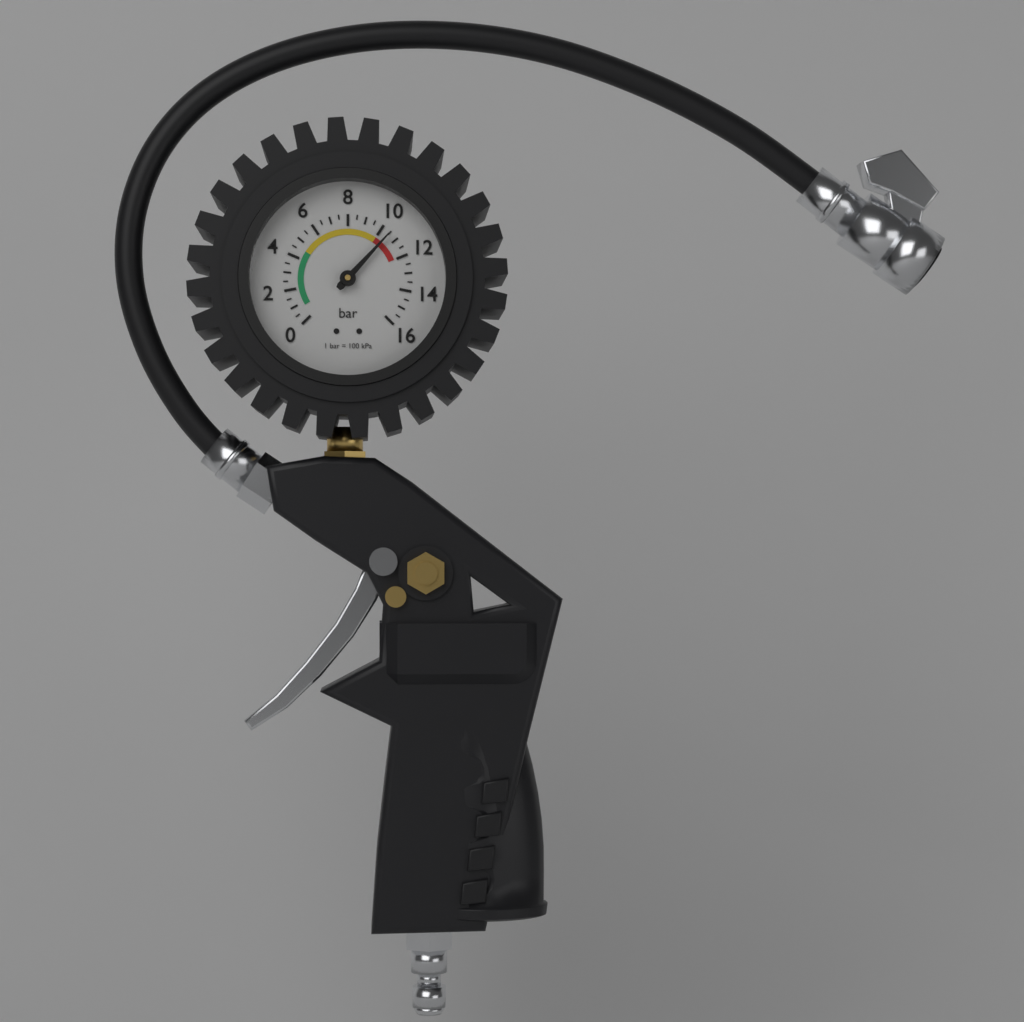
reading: 10.5 bar
